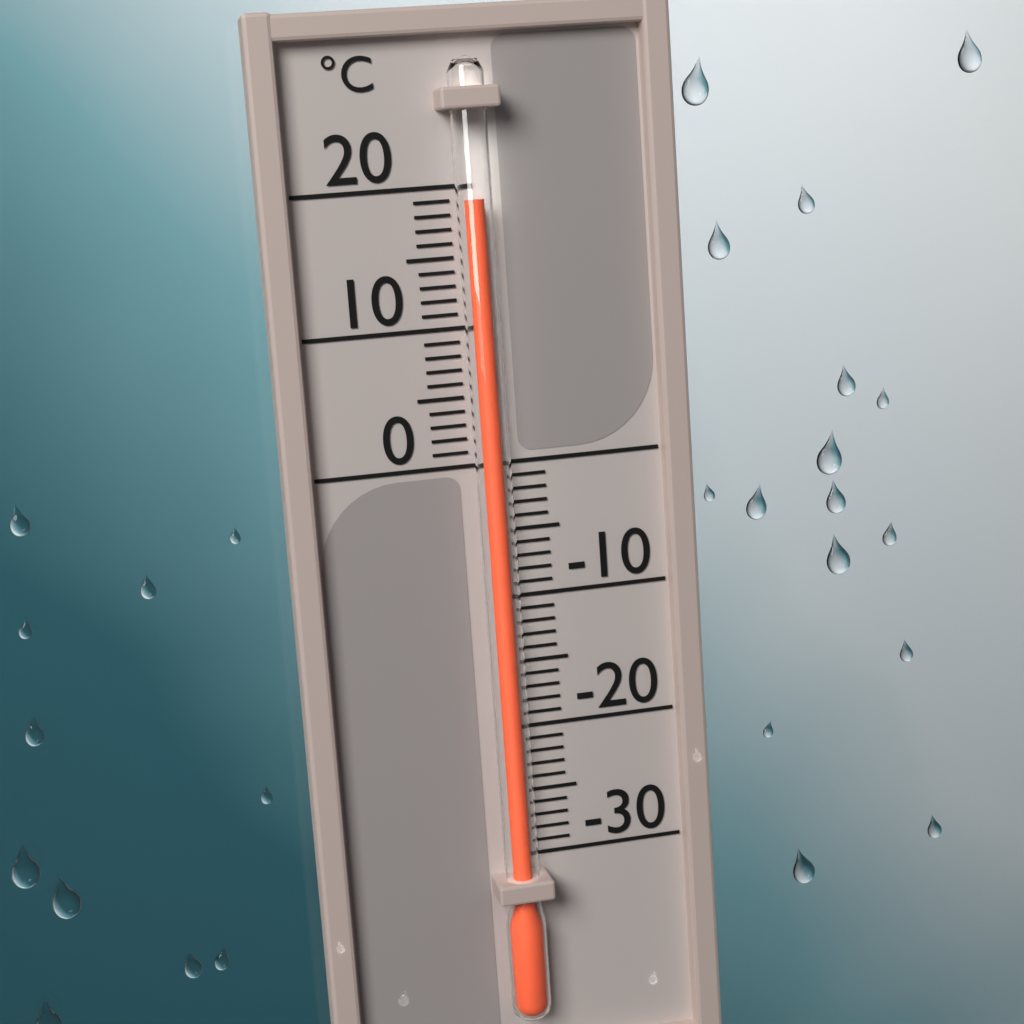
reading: 19 °C
